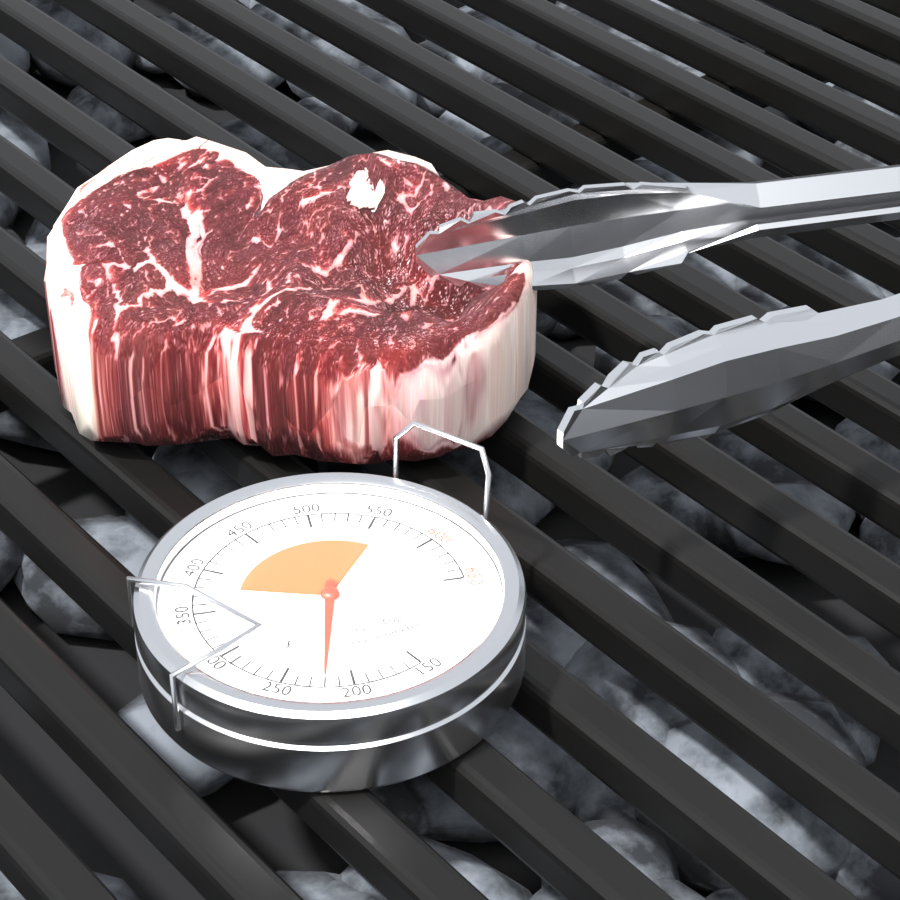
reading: 220 °F
